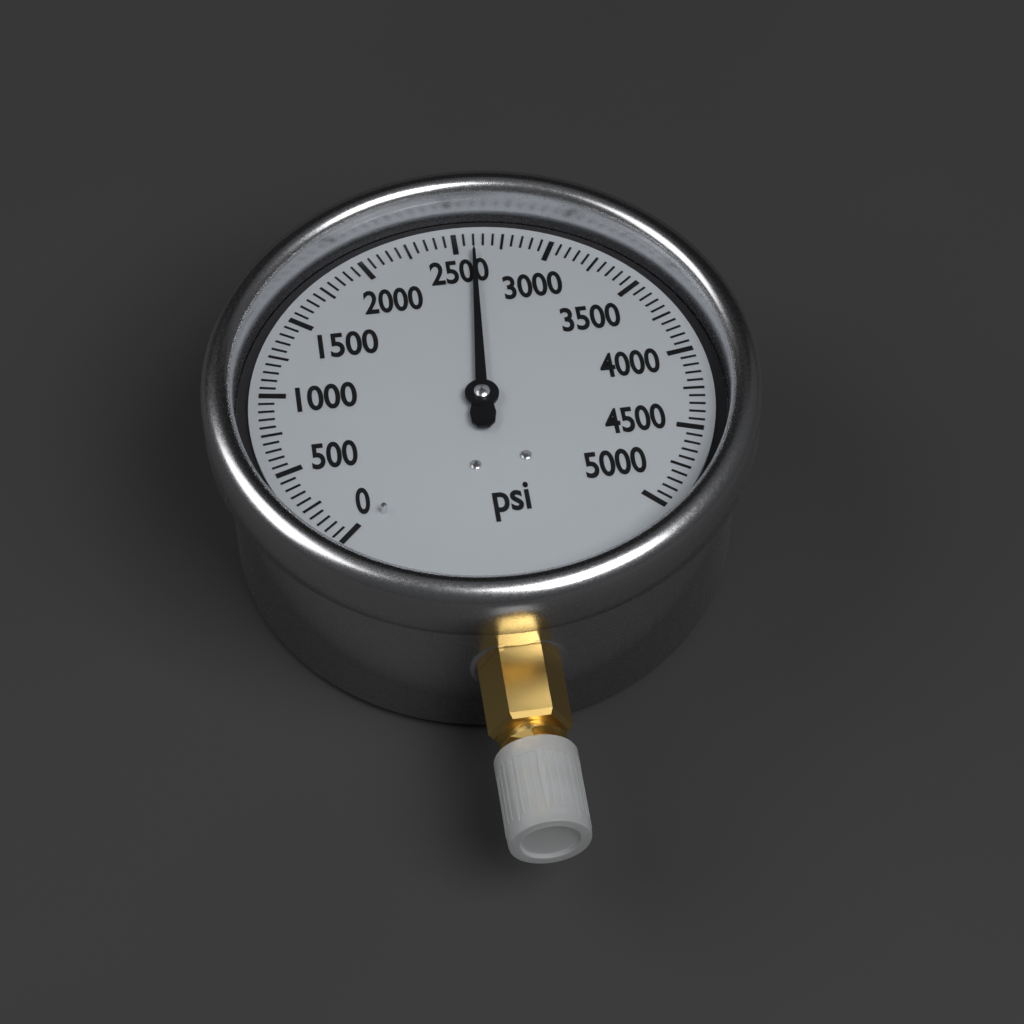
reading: 2600 psi
